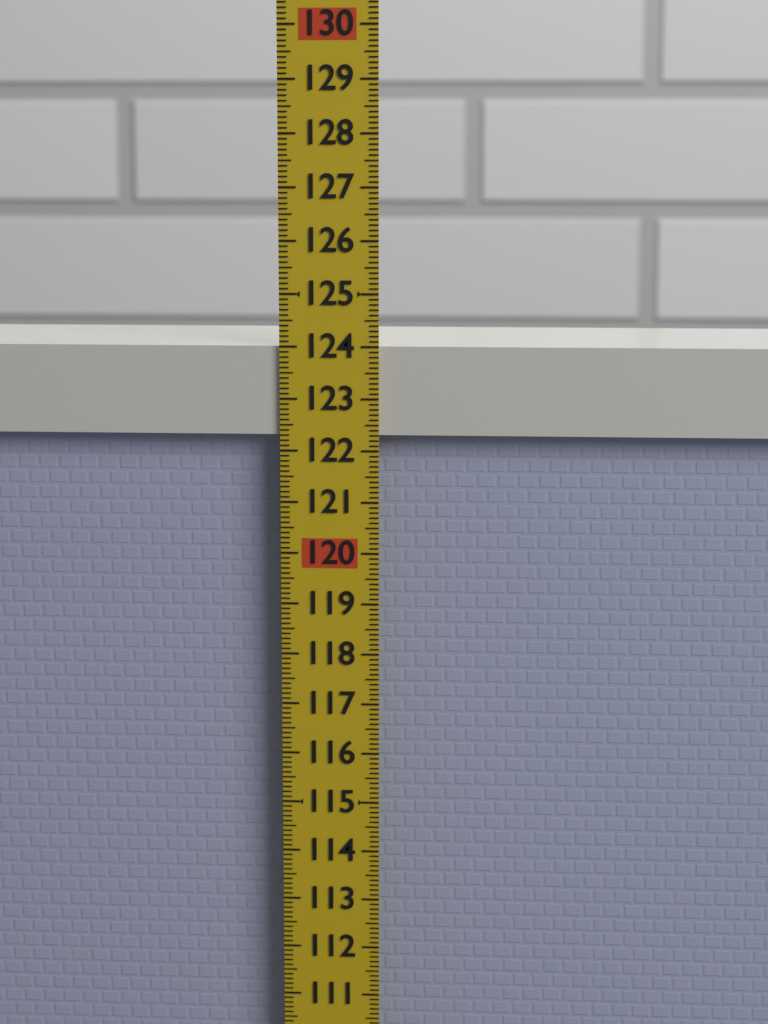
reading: 124.0 (no unit)
